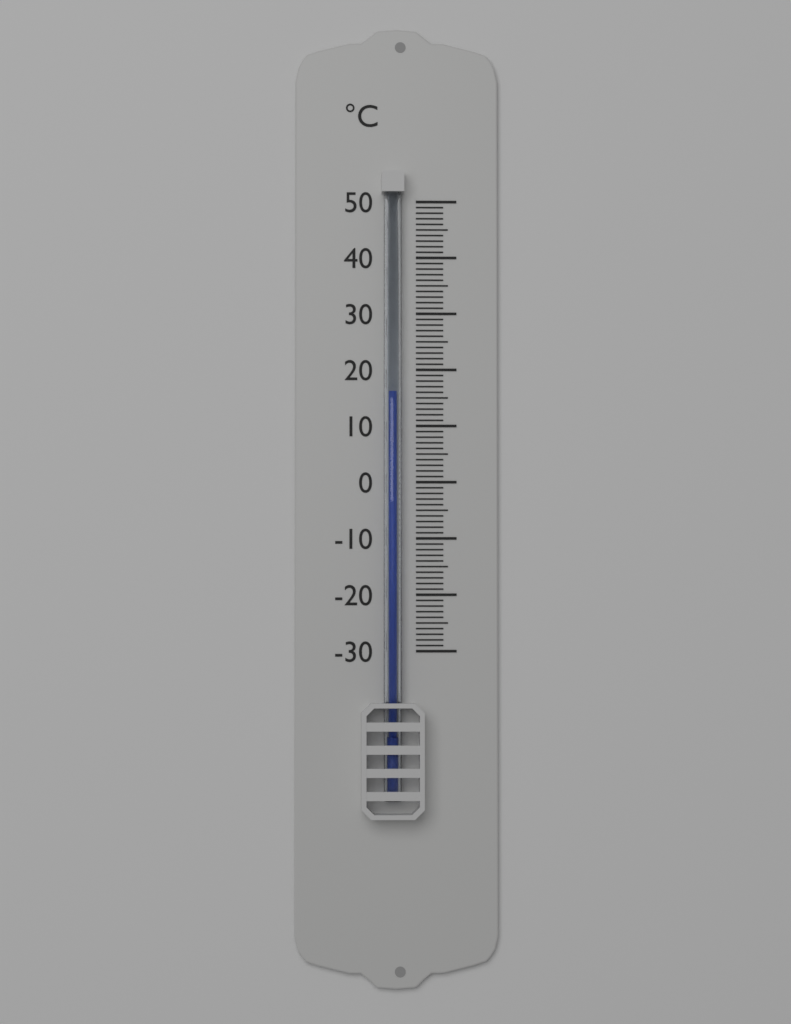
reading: 16 °C
